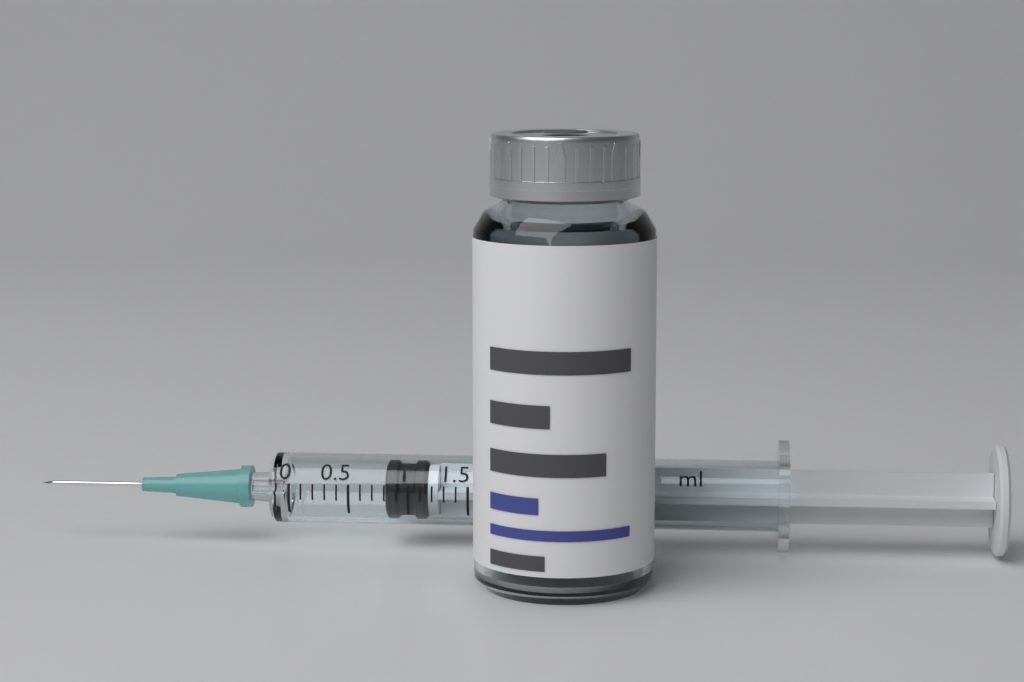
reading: 0.8 ml
